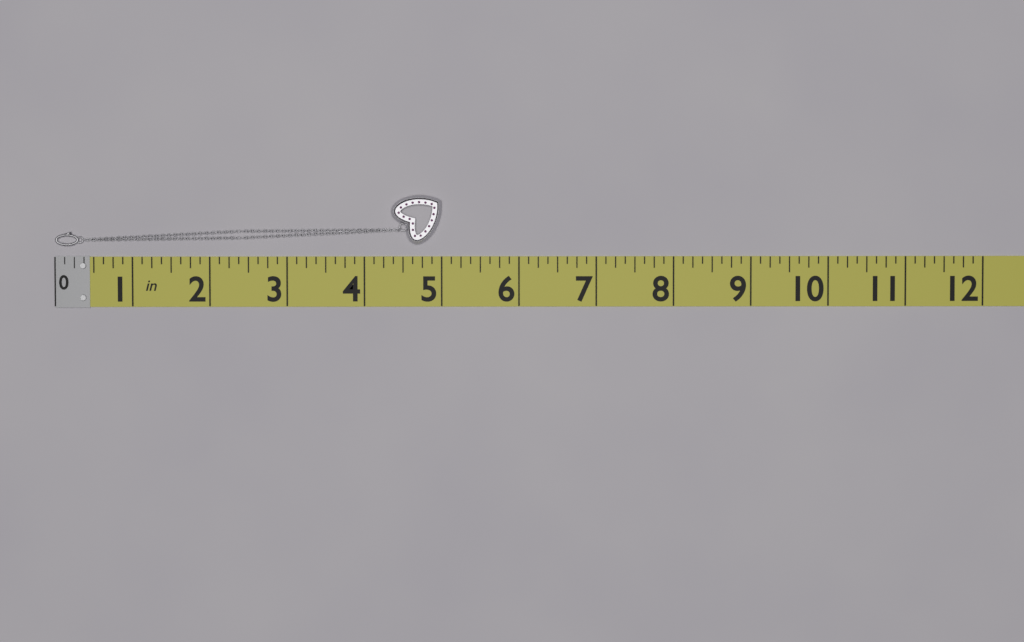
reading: 5.000 in
